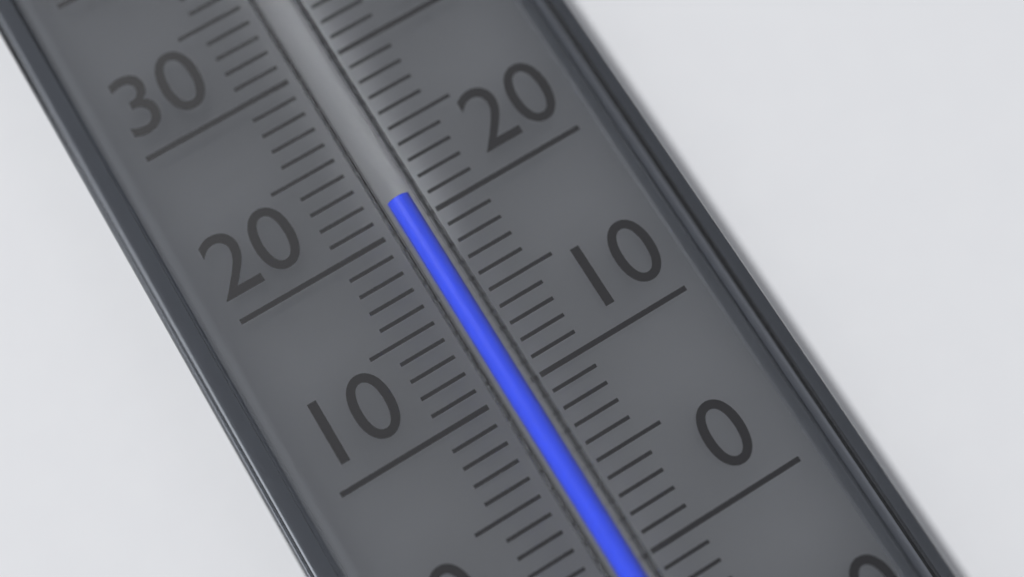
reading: 21 °C
